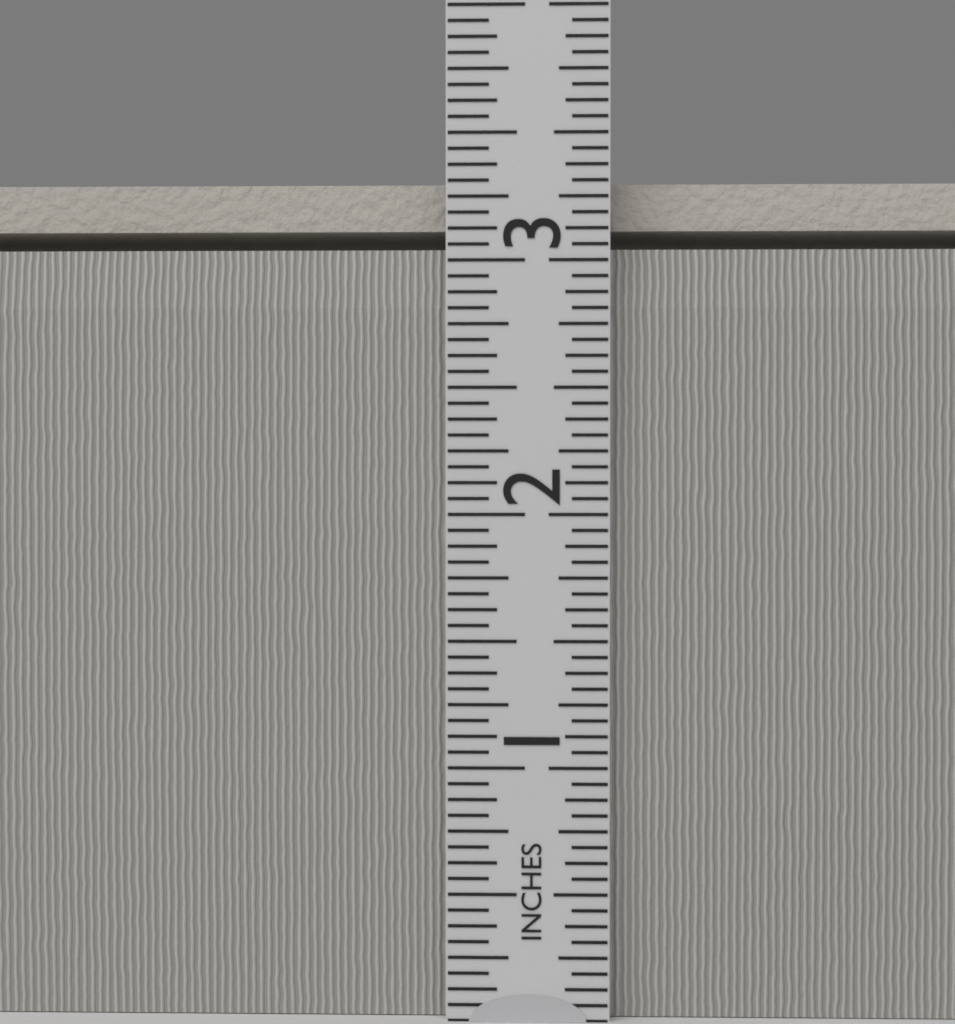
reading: 3.3125 in
